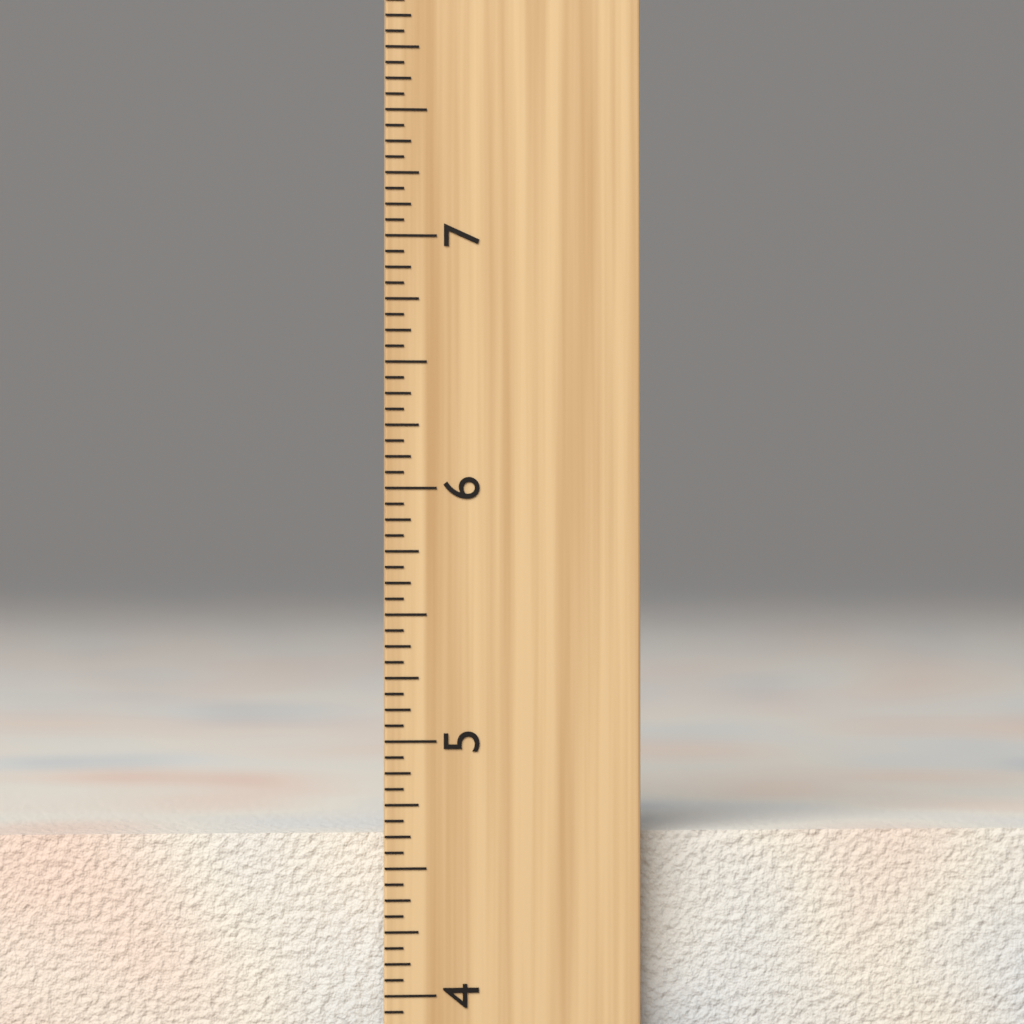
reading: 4.6250 inch
